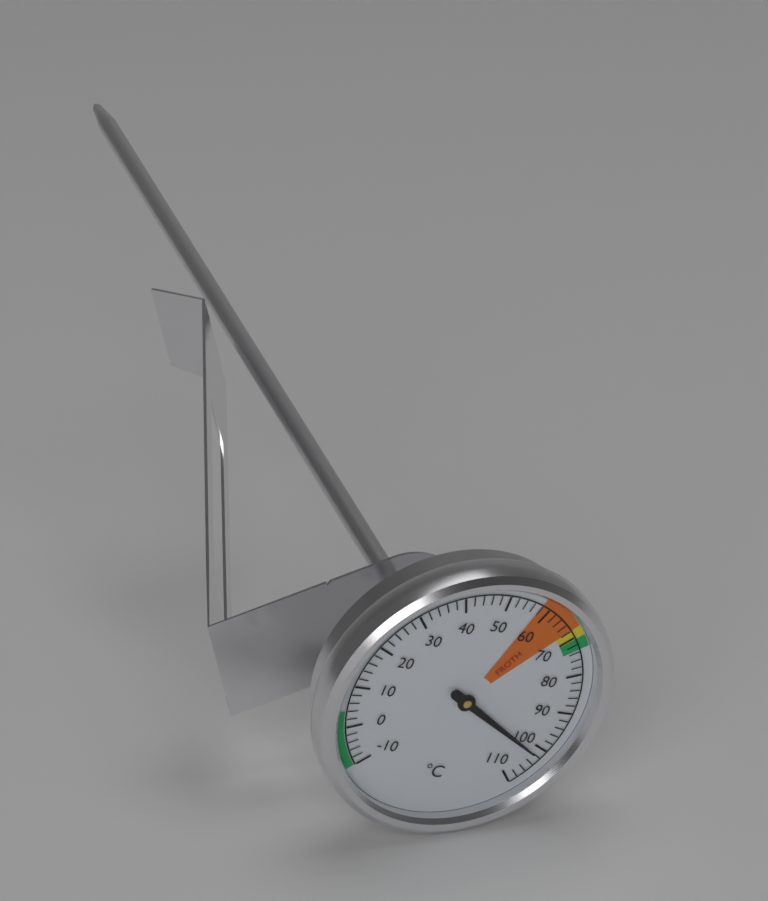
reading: 102 °C
